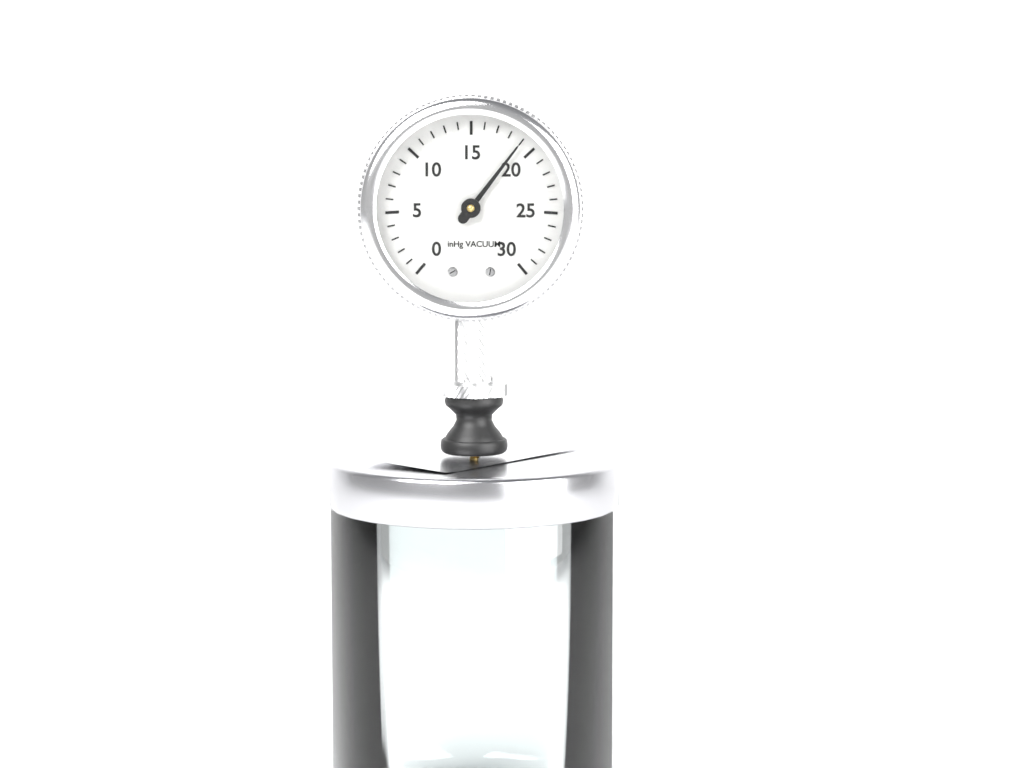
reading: 19 inHg
